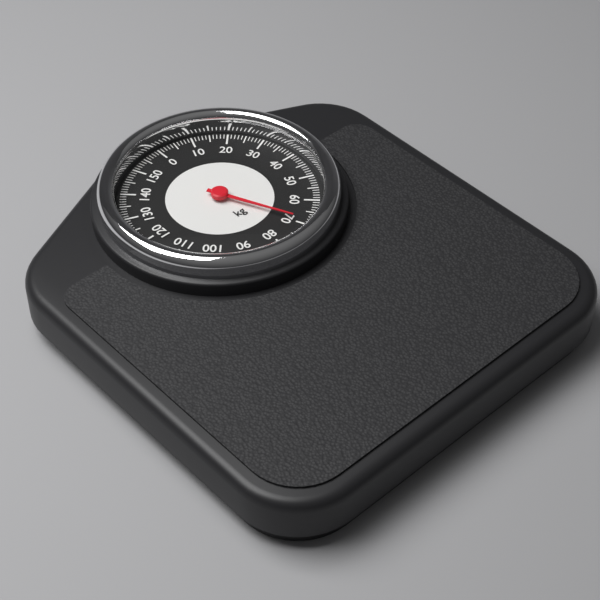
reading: 69 kg
